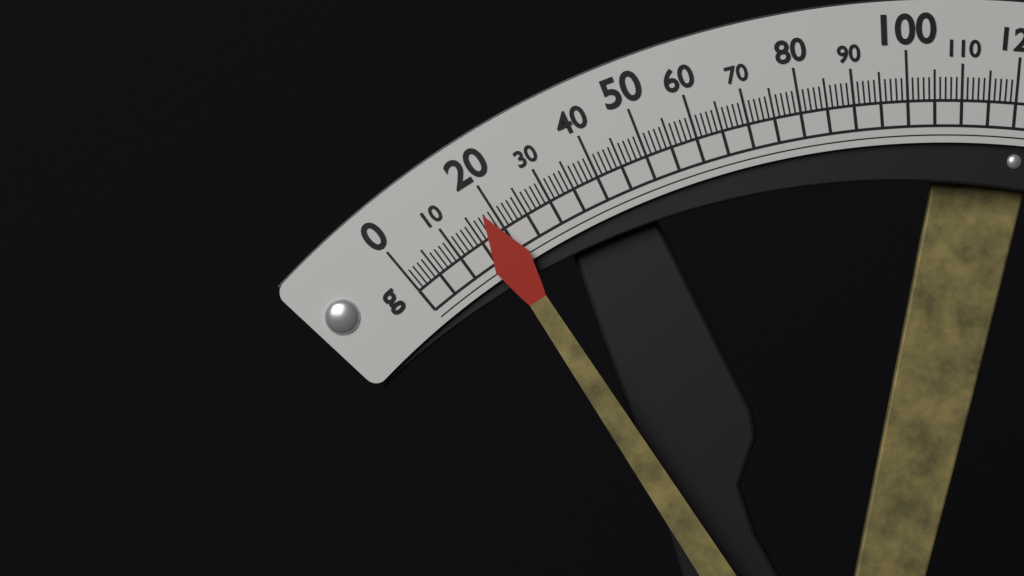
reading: 18 g
